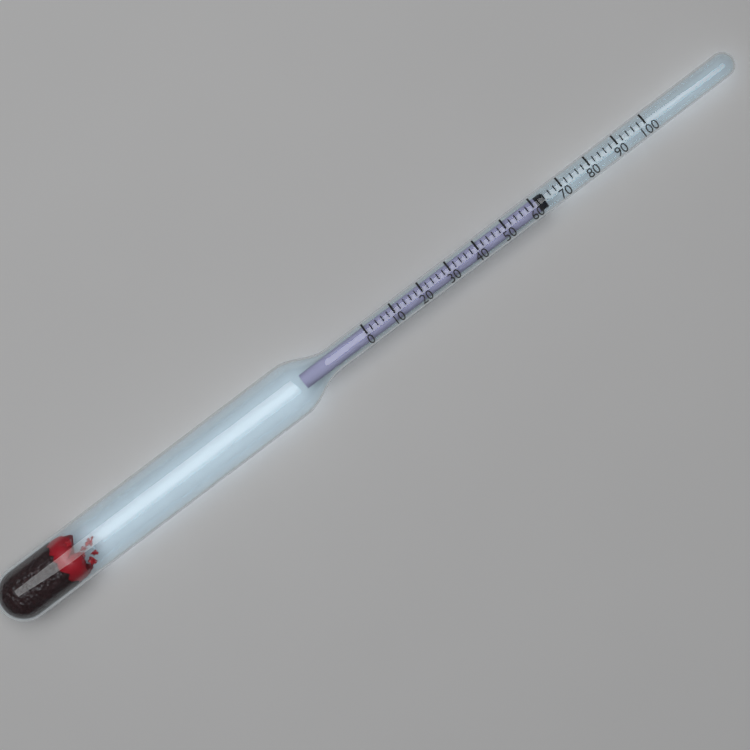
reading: 64 (no unit)
